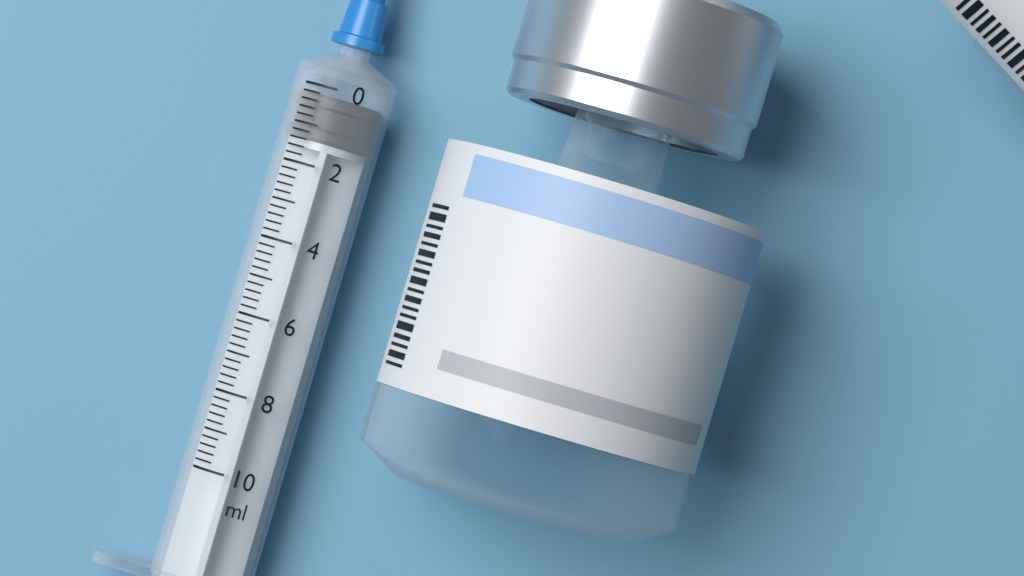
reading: 0.2 ml
